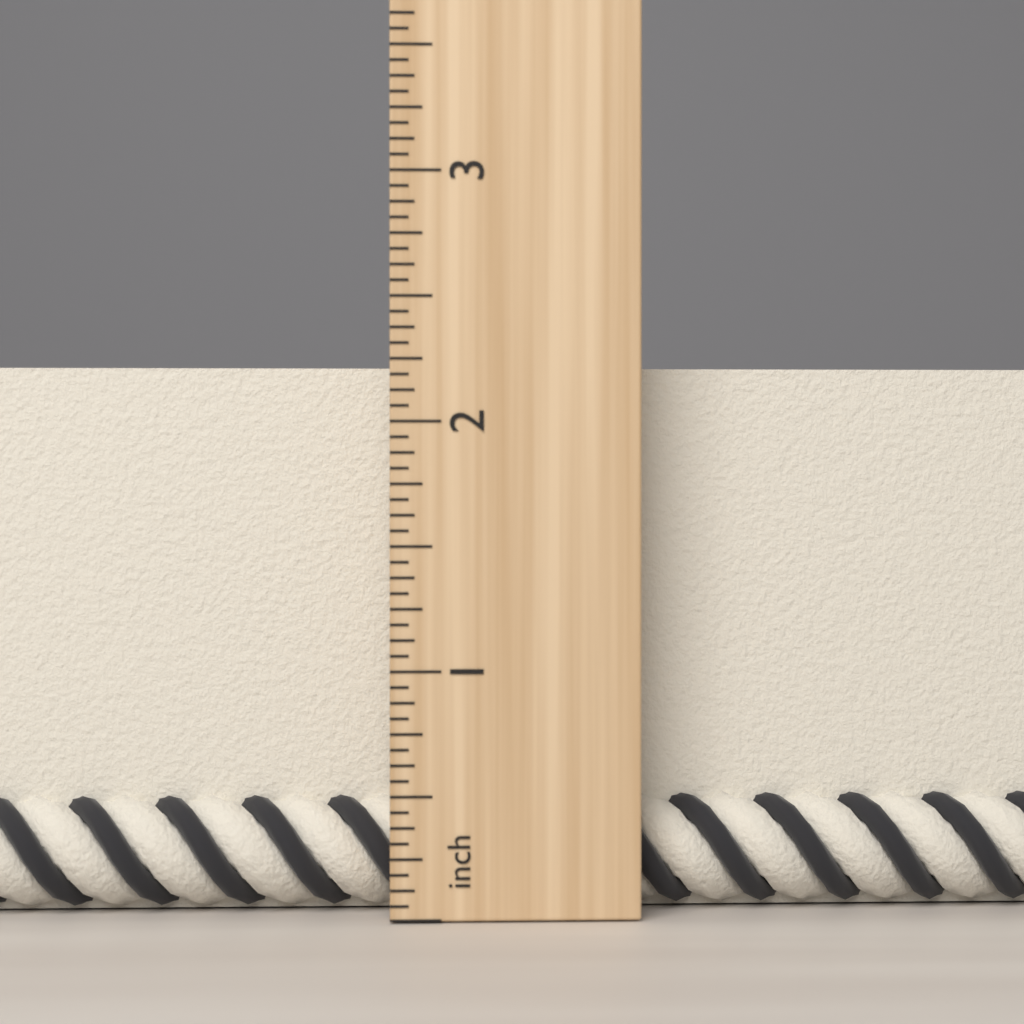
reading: 2.2500 inch
